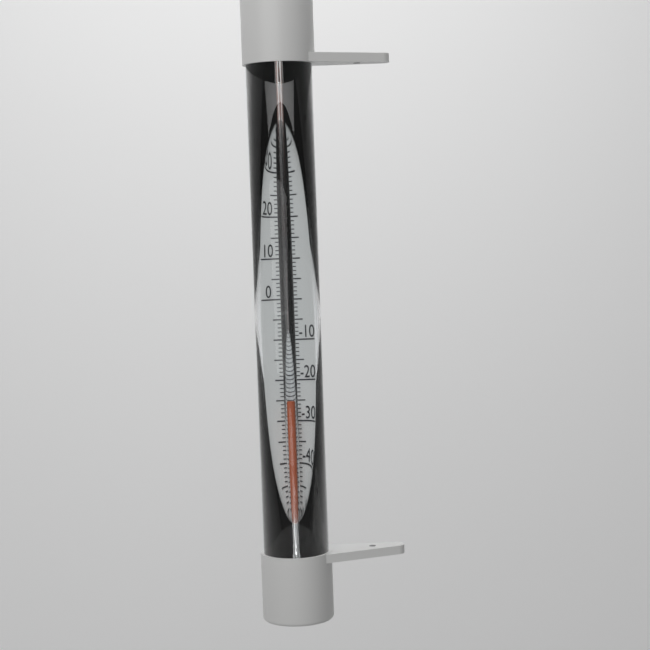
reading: -26 °C
